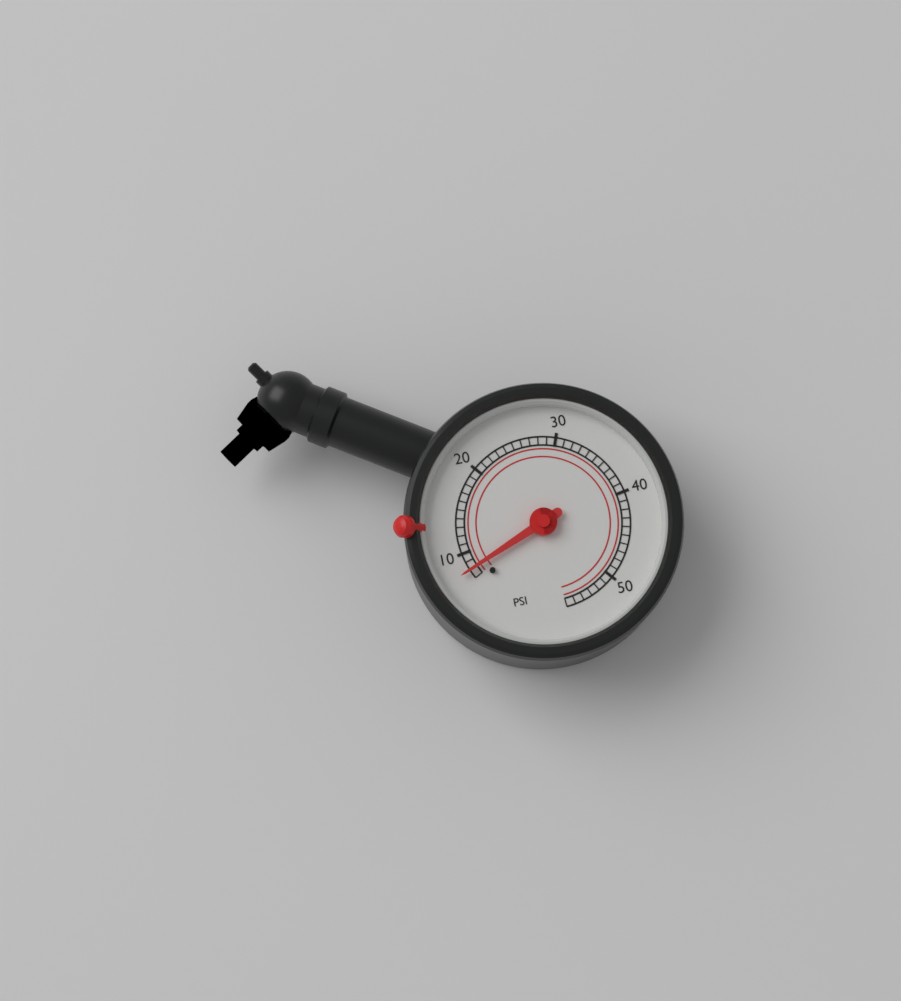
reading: 8 psi
